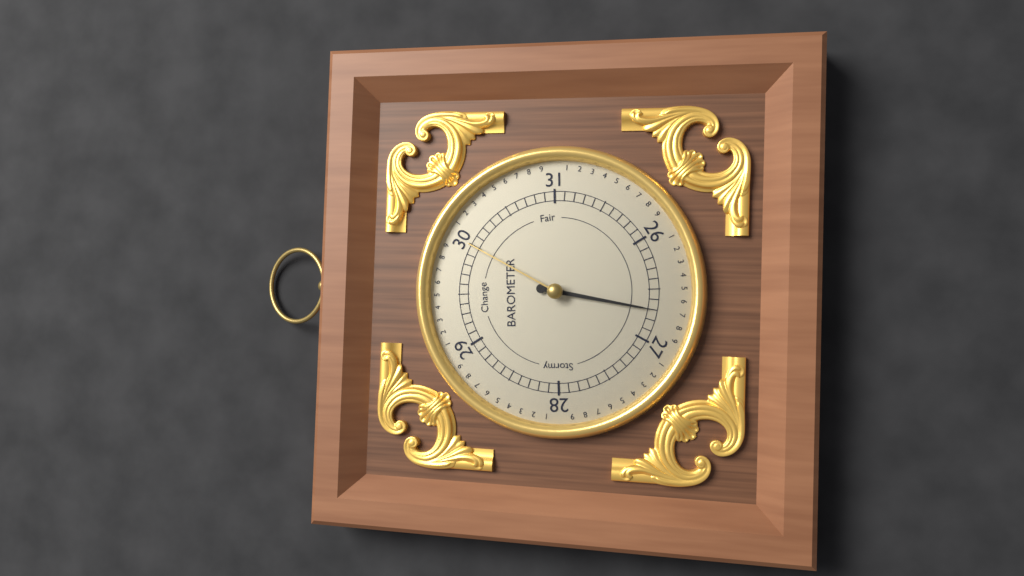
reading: 26.7 (no unit)
